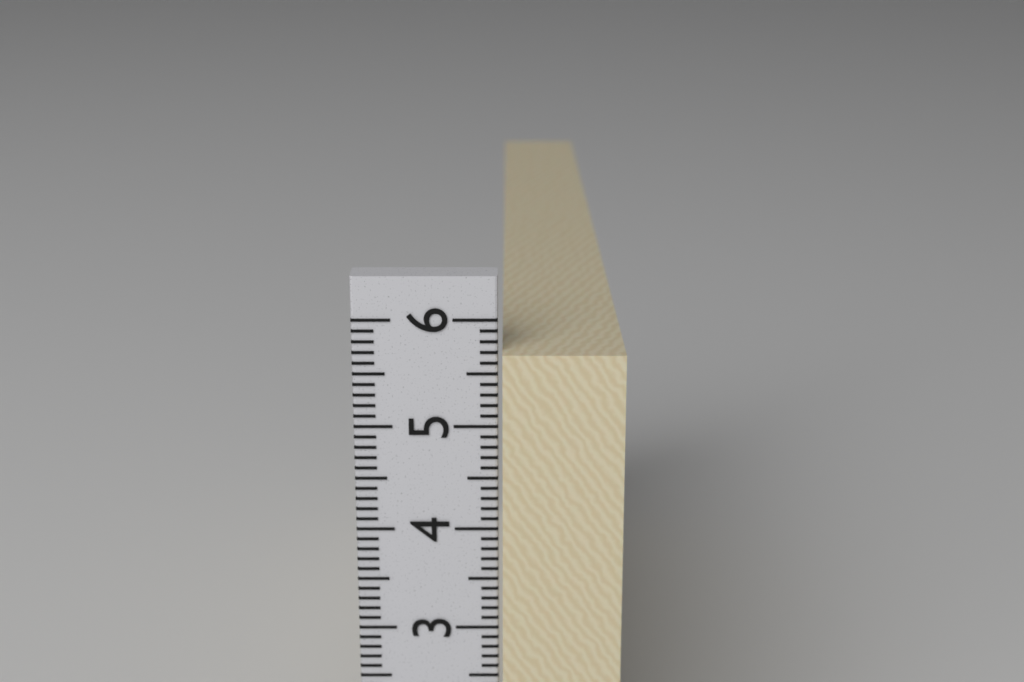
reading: 5.7 cm
